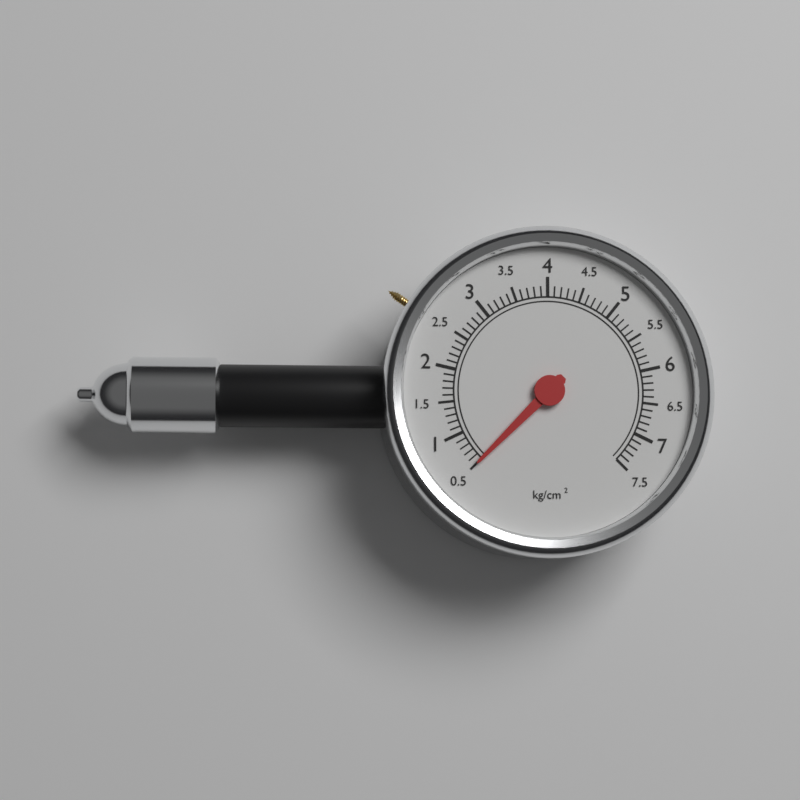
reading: 0.5 kg/cm²
